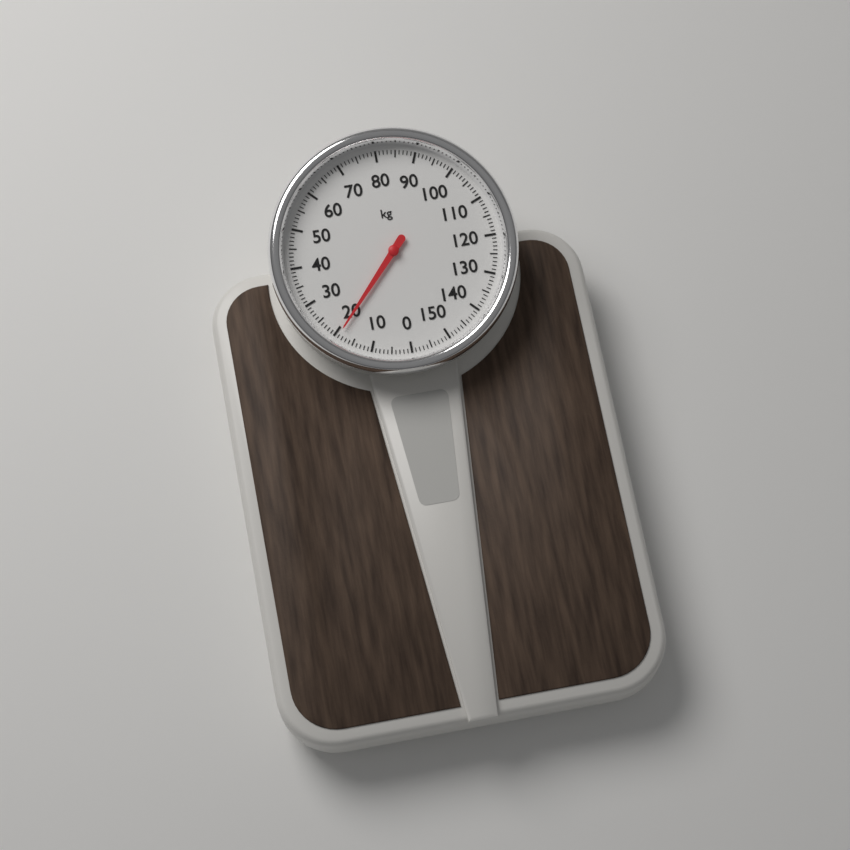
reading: 19 kg
